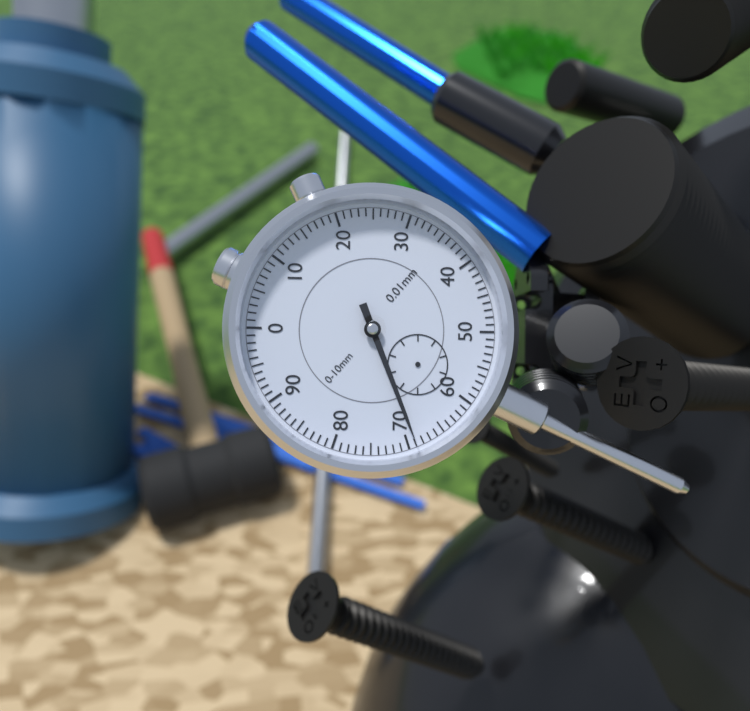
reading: 0.69 mm
